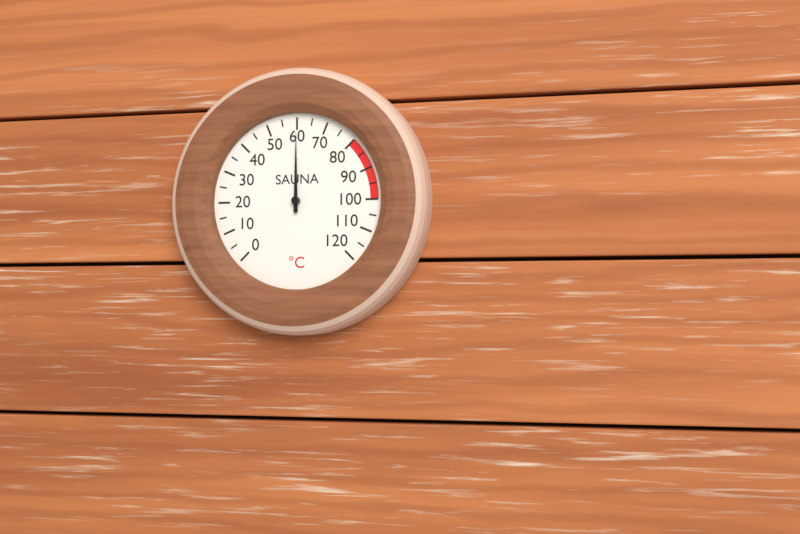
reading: 60 °C
